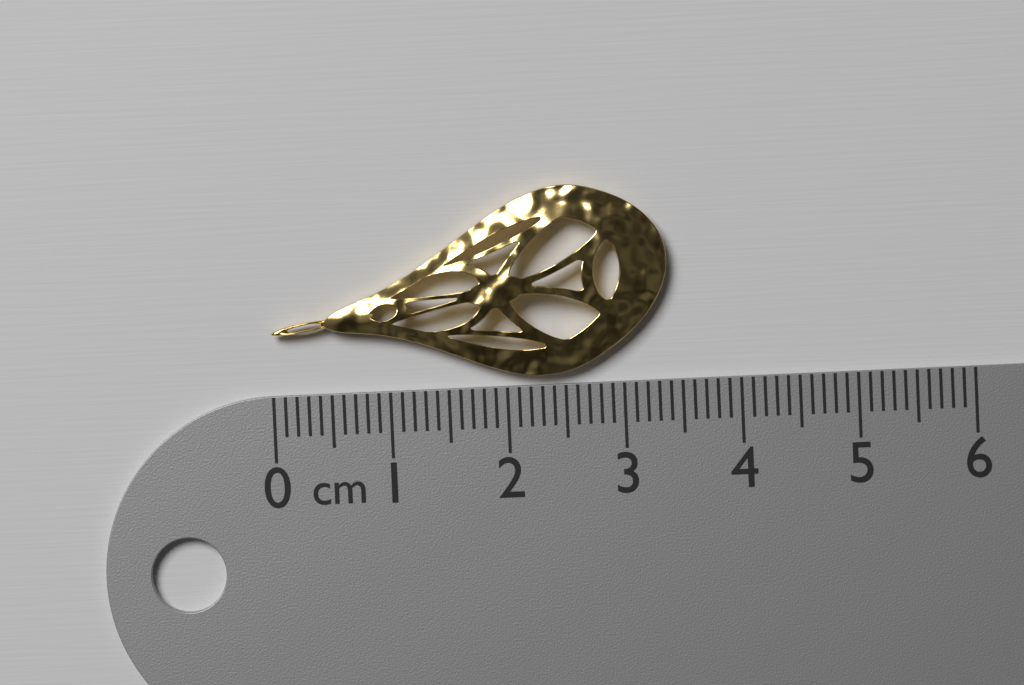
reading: 3.4 cm
